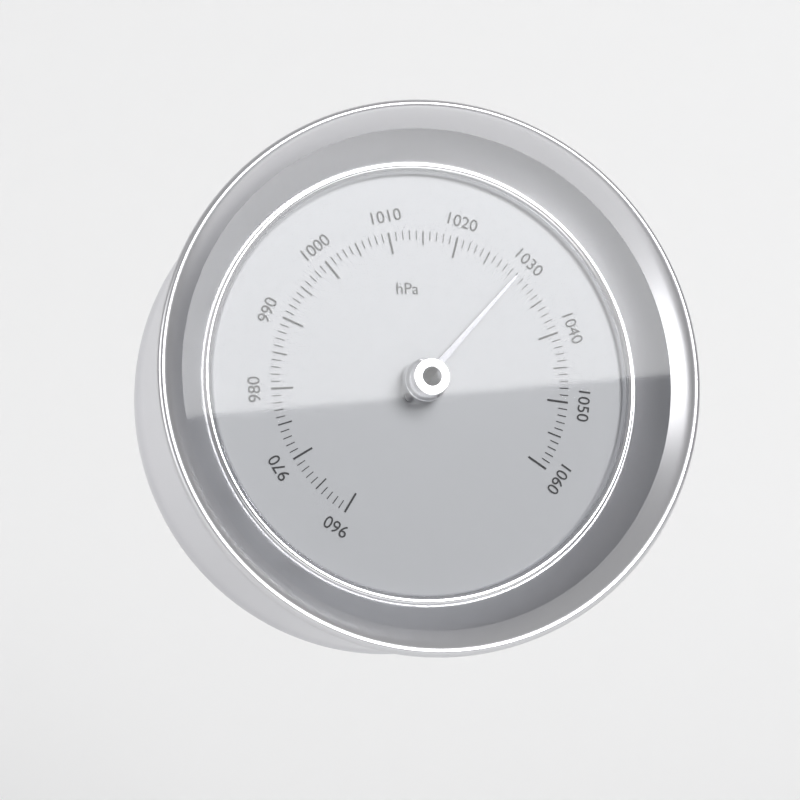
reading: 1030 hPa
